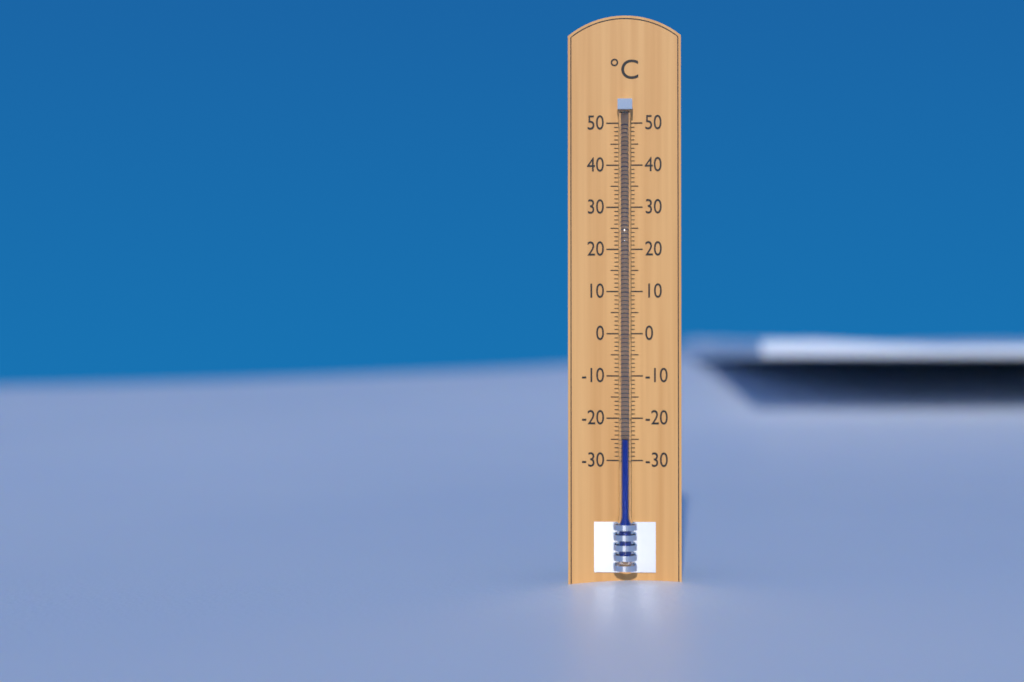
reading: -25 °C
